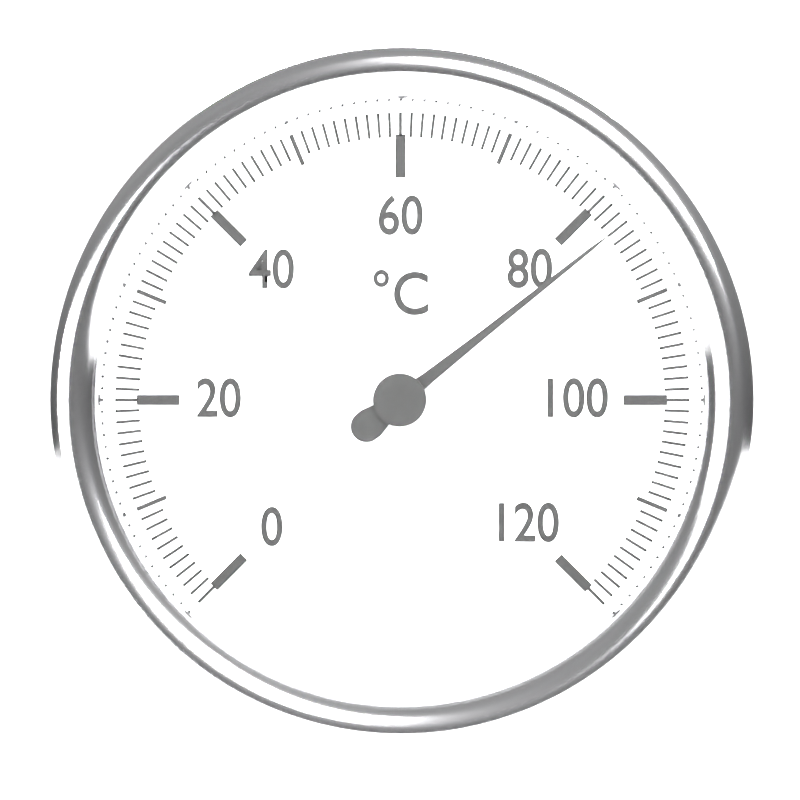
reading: 83 °C
